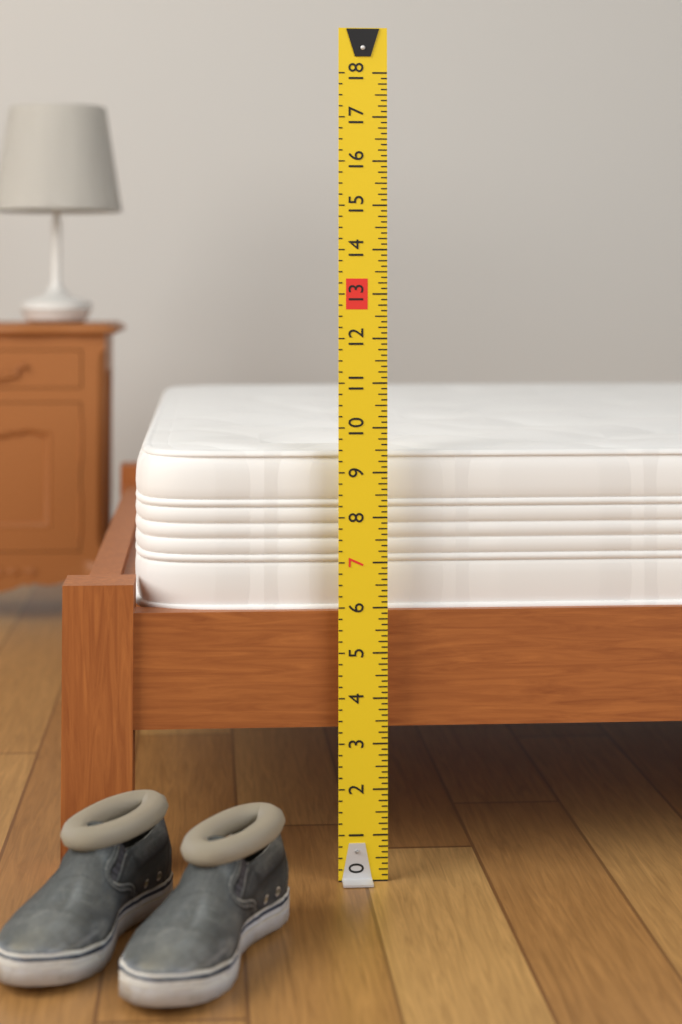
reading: 9.500 (no unit)
